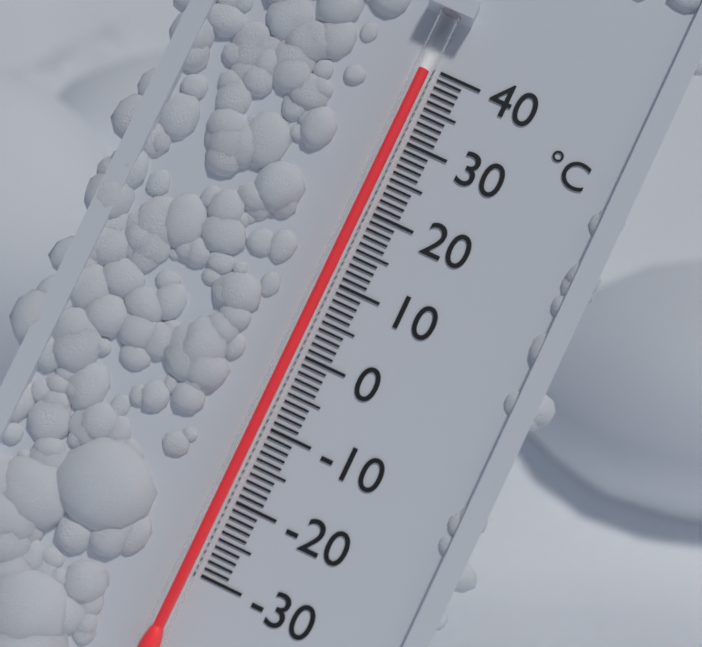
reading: 39 °C
